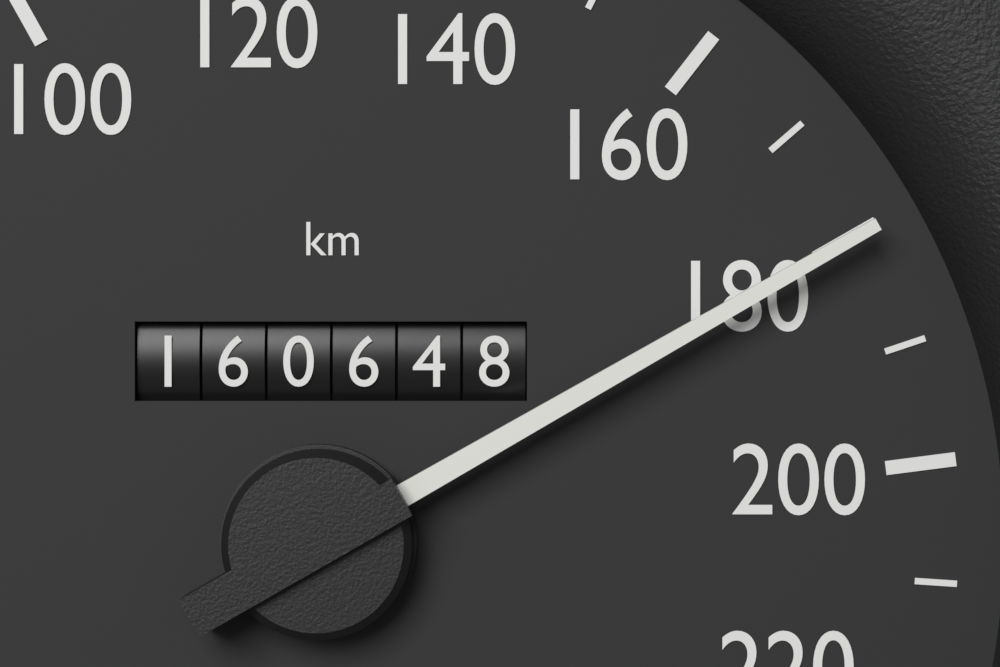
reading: 180 km/h
